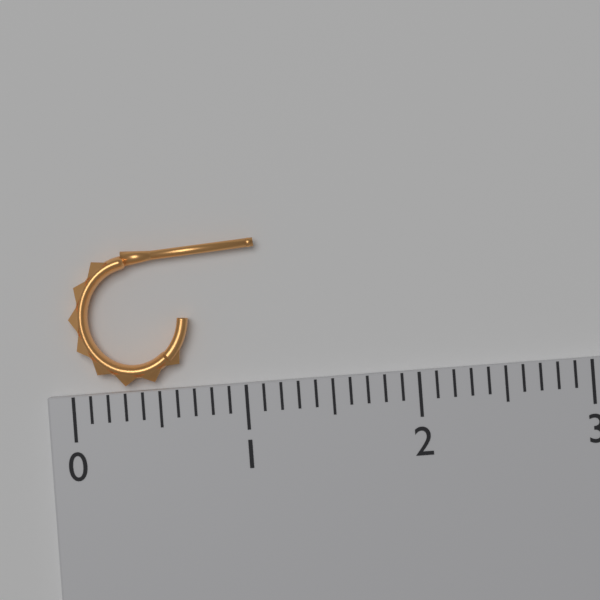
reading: 1.1 (no unit)
